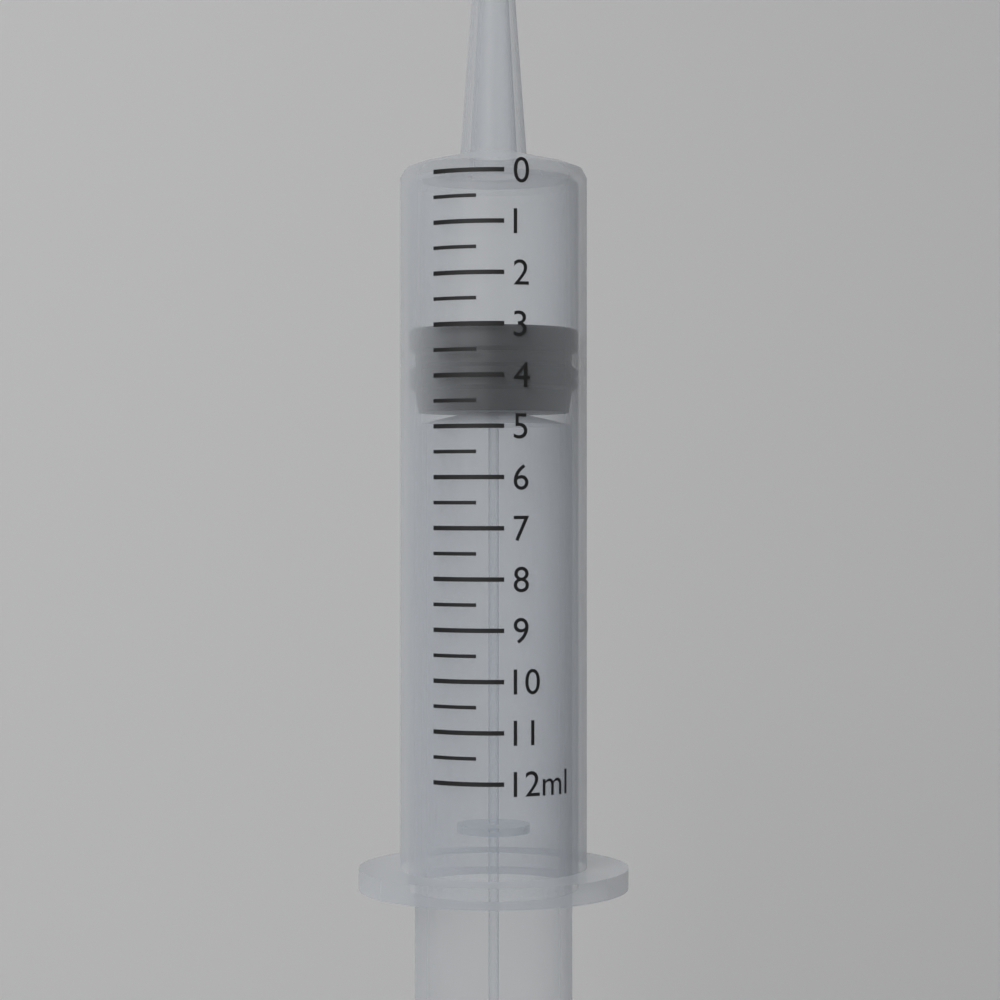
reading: 3.0 ml
